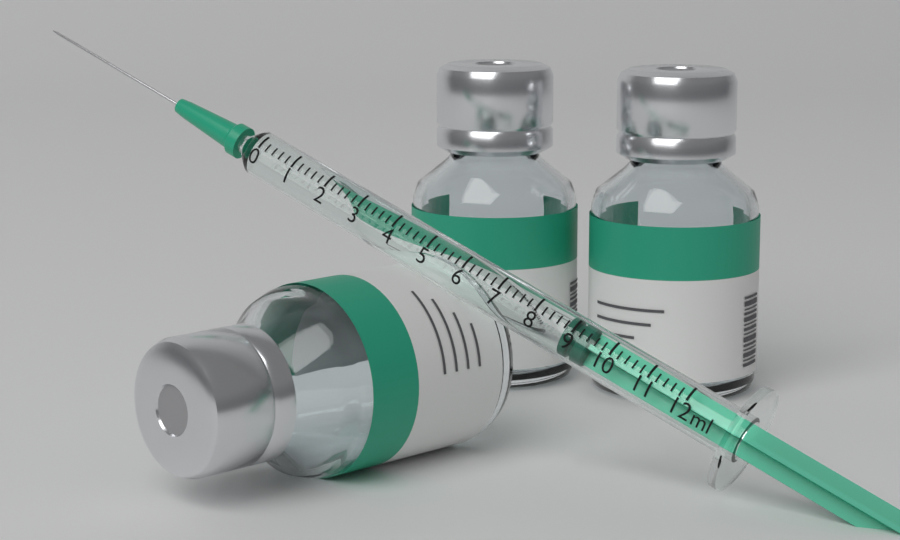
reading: 8.8 ml
